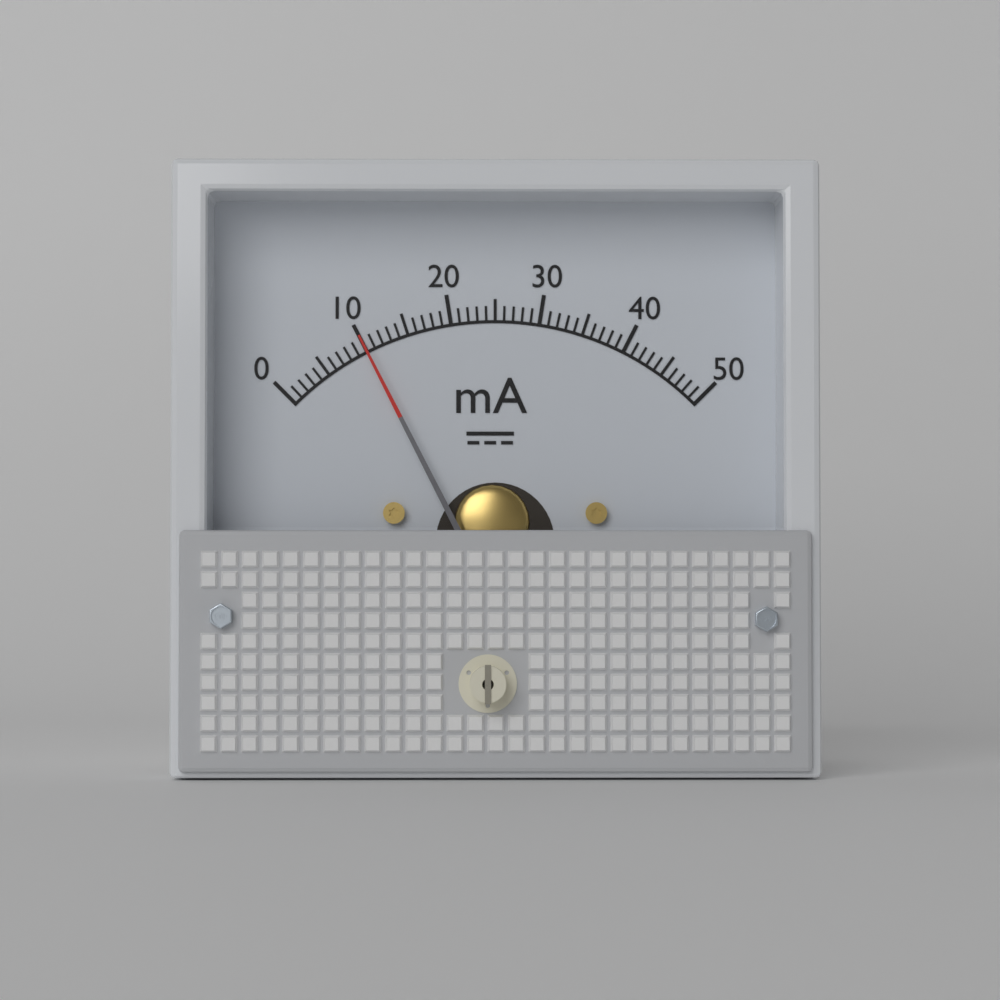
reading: 10 mA
